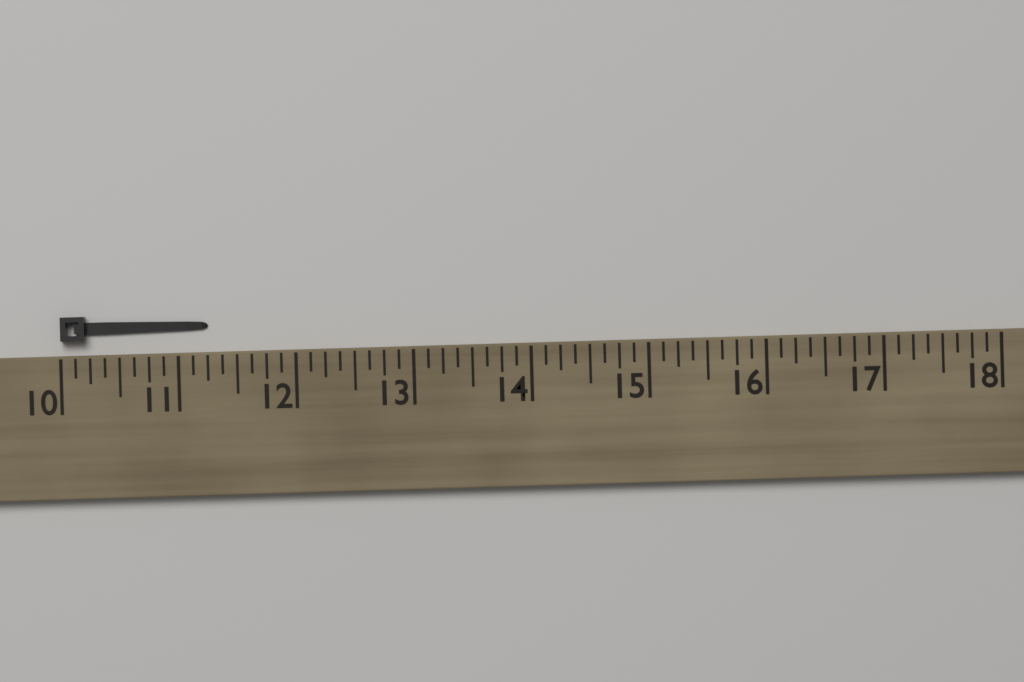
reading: 11.250 (no unit)
